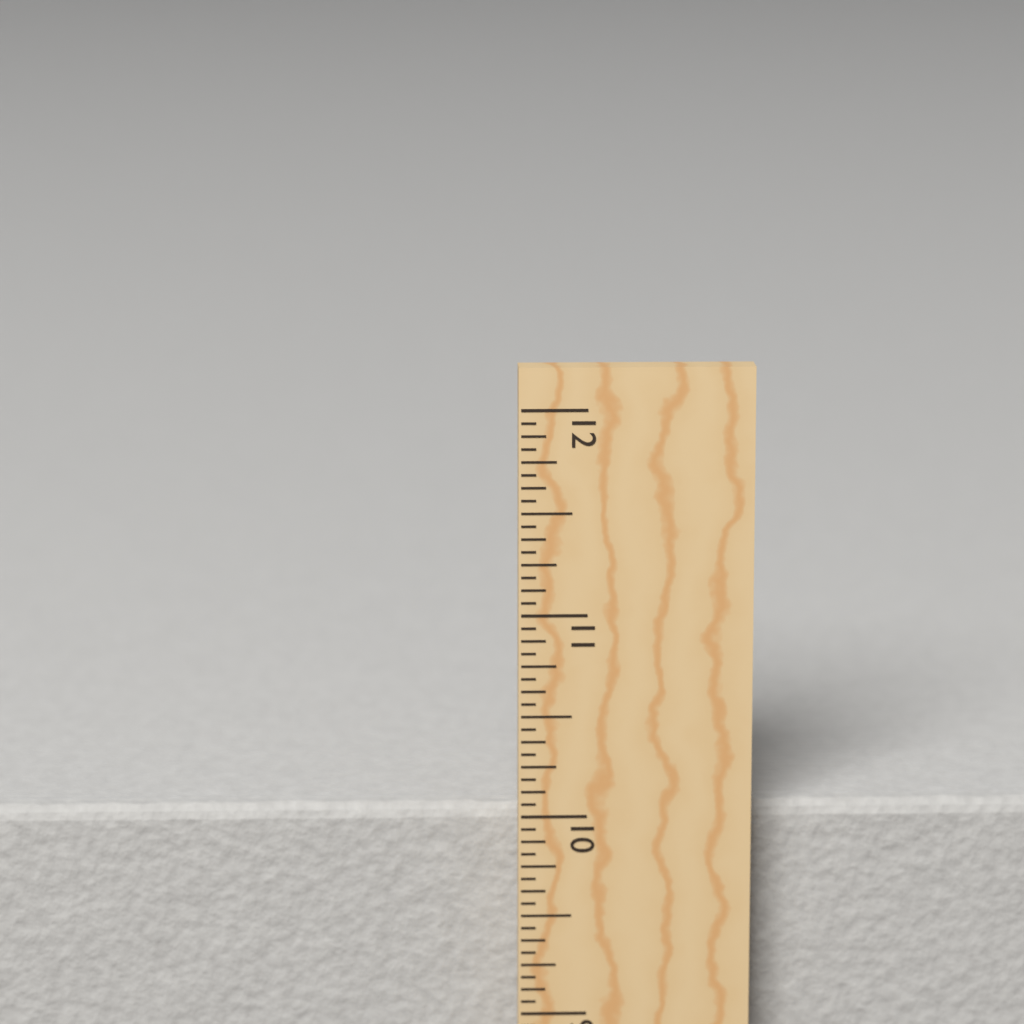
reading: 10.0000 in
